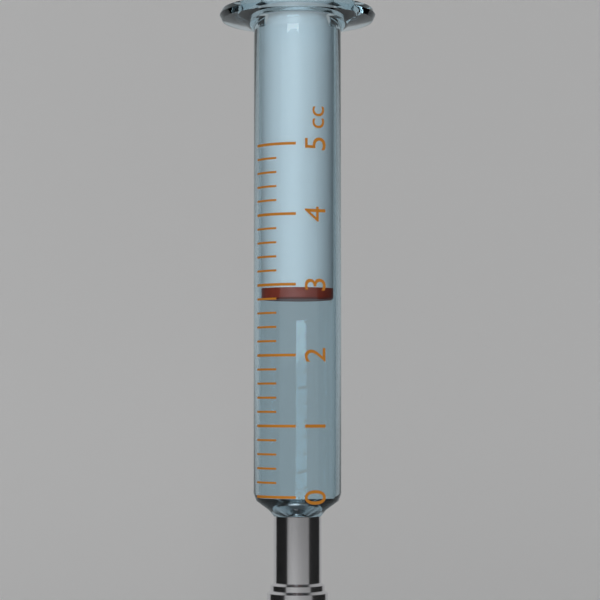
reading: 2.8 cc
